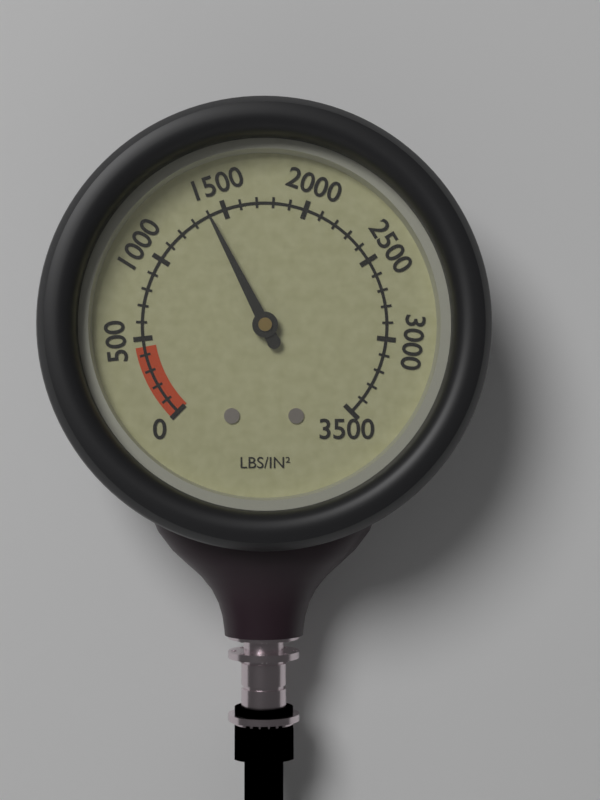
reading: 1400 psi
